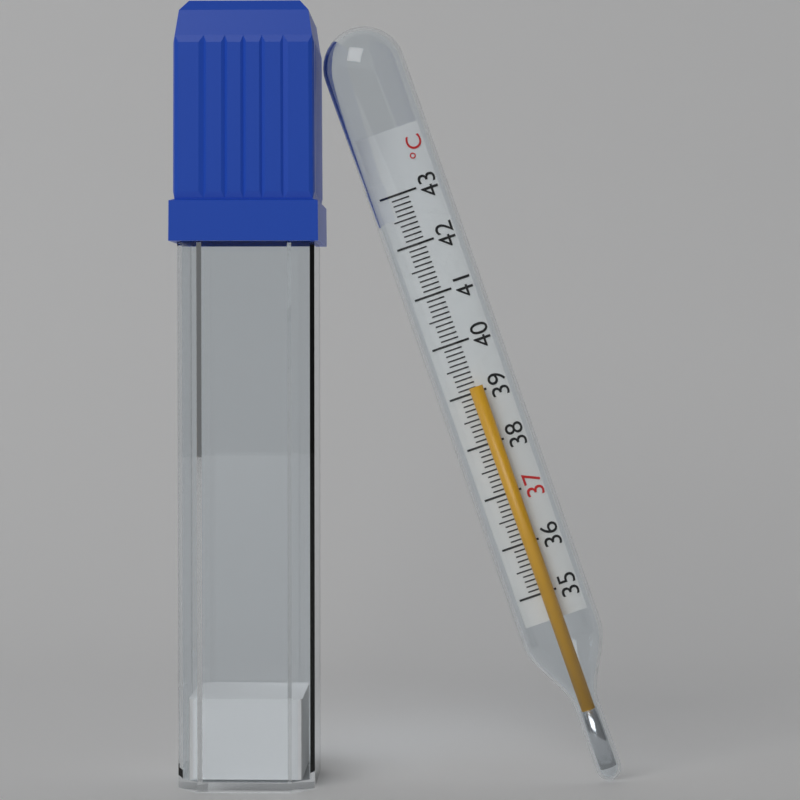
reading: 39.1 °C
